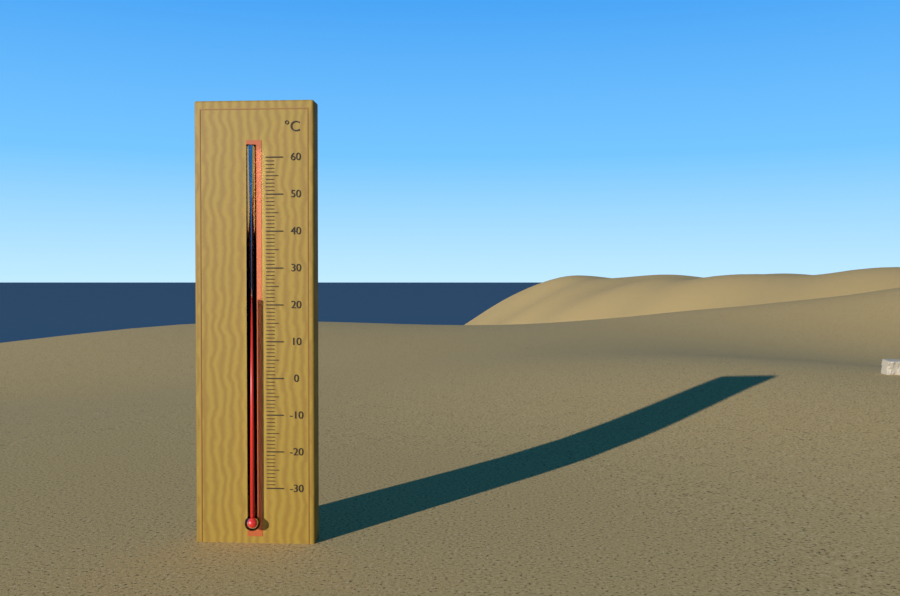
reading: 22 °C
